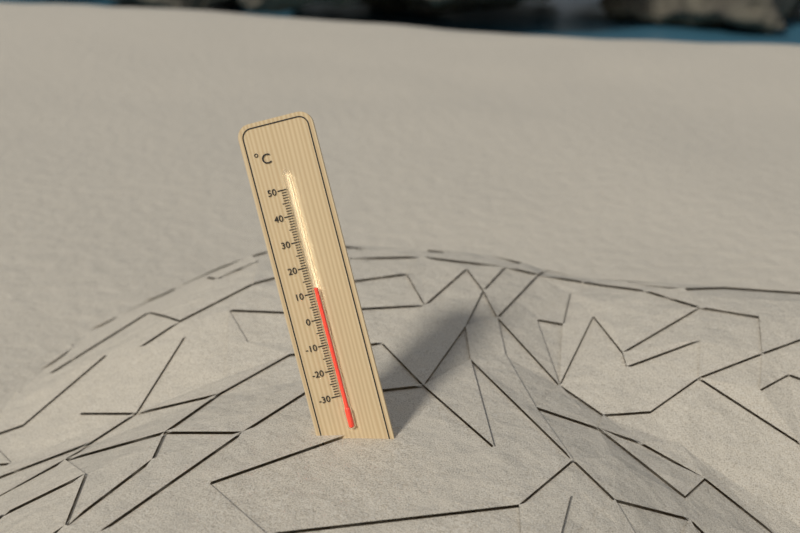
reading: 12 °C
